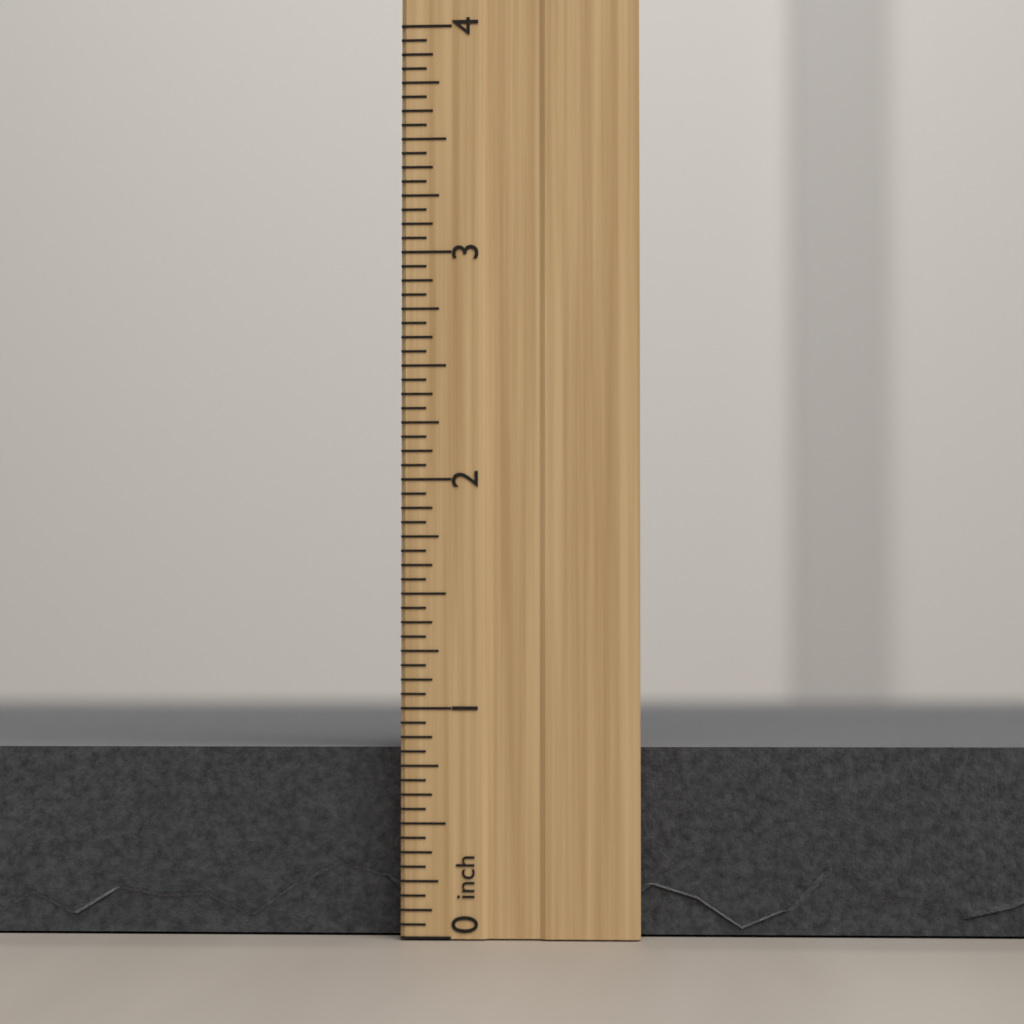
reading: 0.8750 inch
